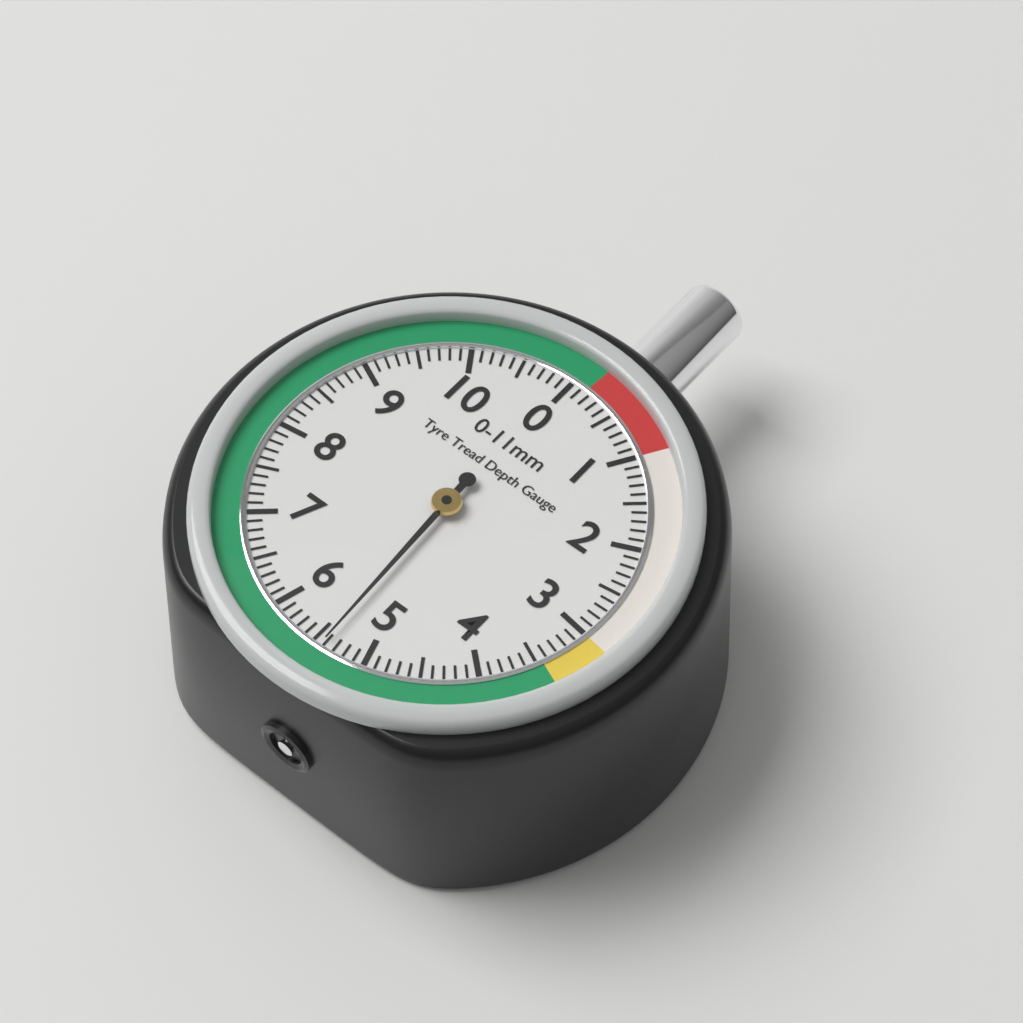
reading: 5.4 mm
